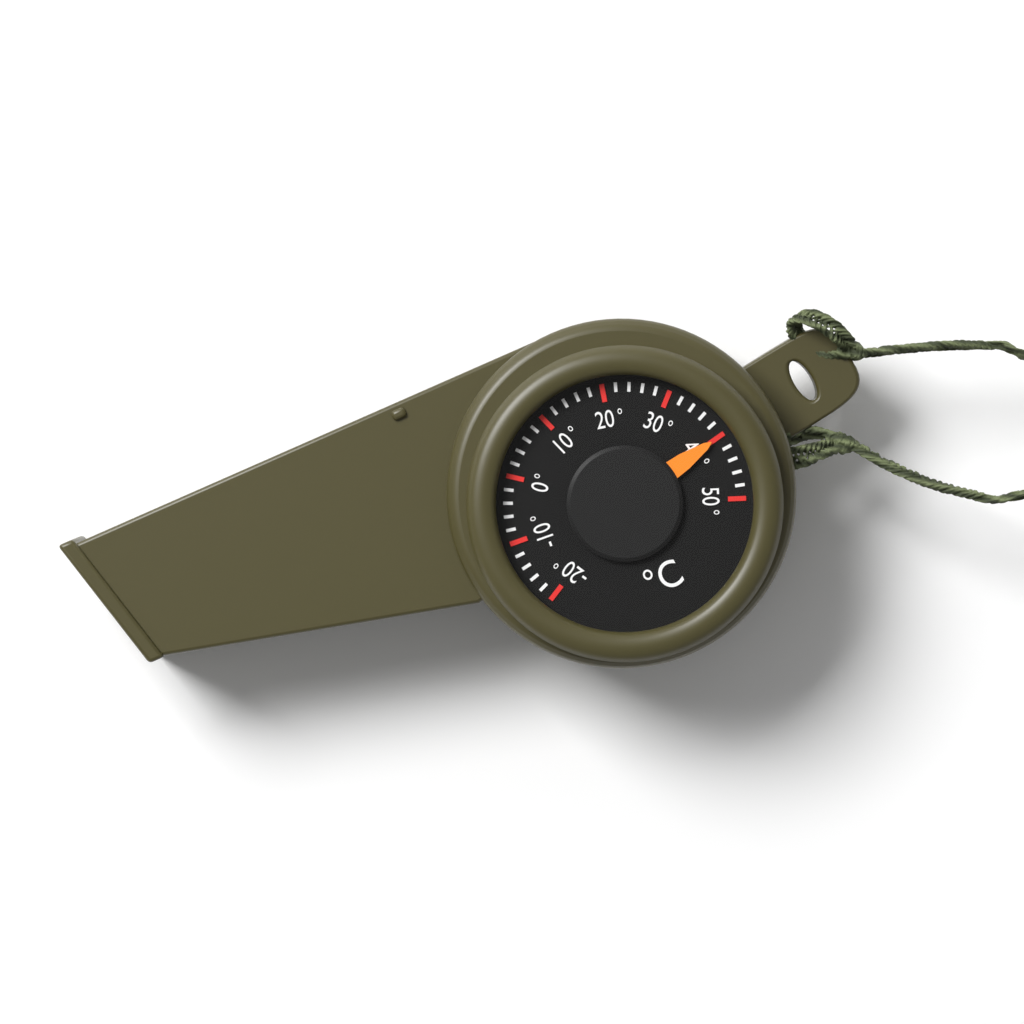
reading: 40 °C
